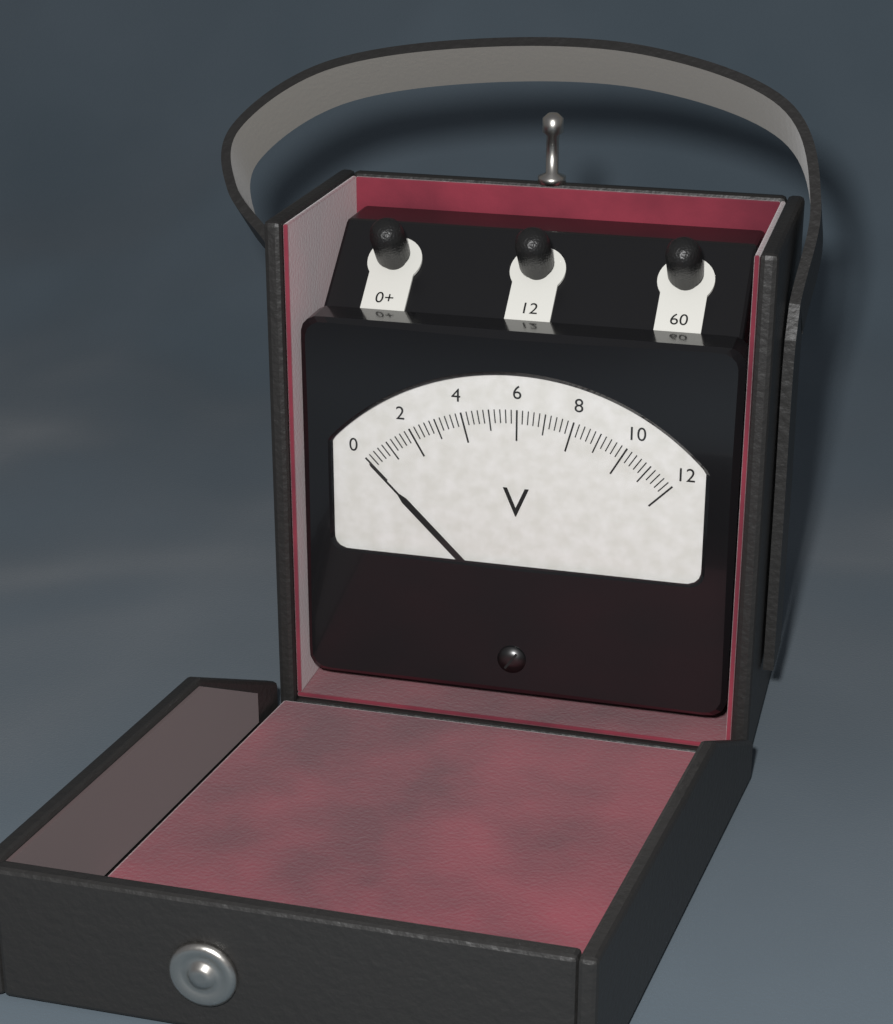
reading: 0.0 V
